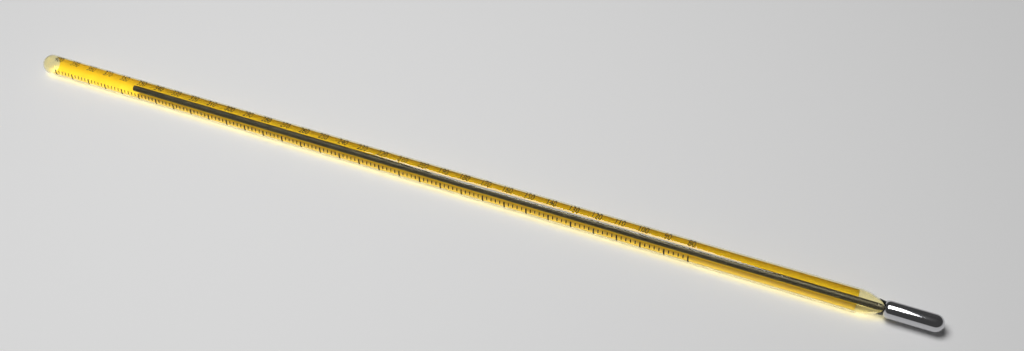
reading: 356 (no unit)
